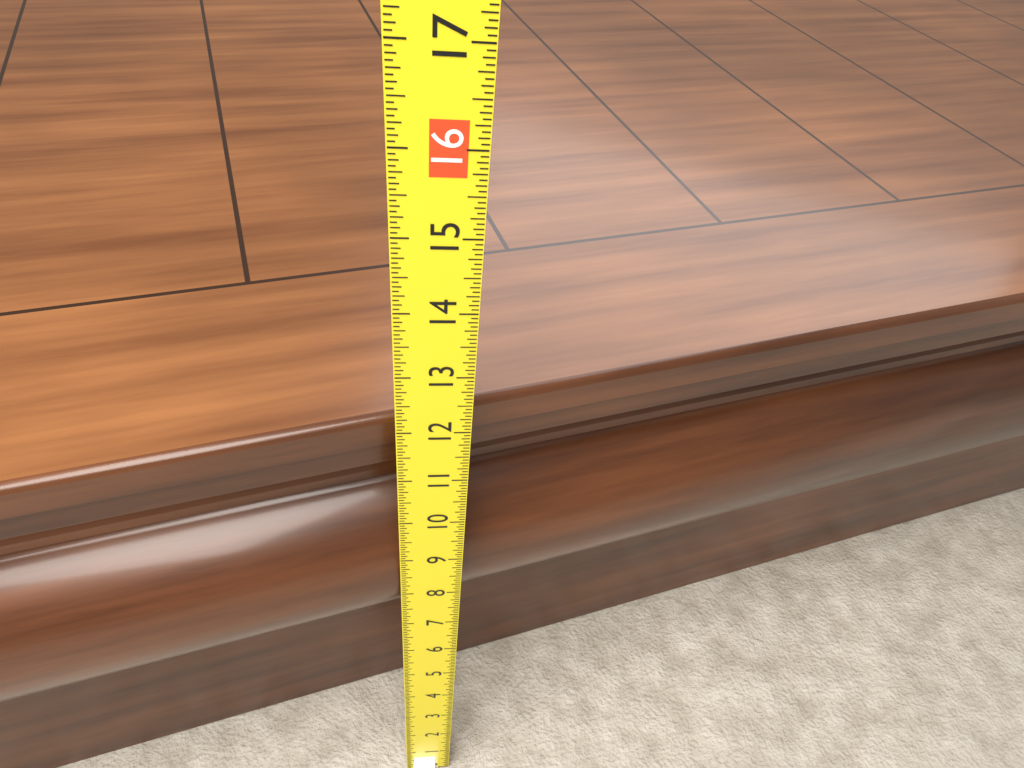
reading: 11.8125 (no unit)
